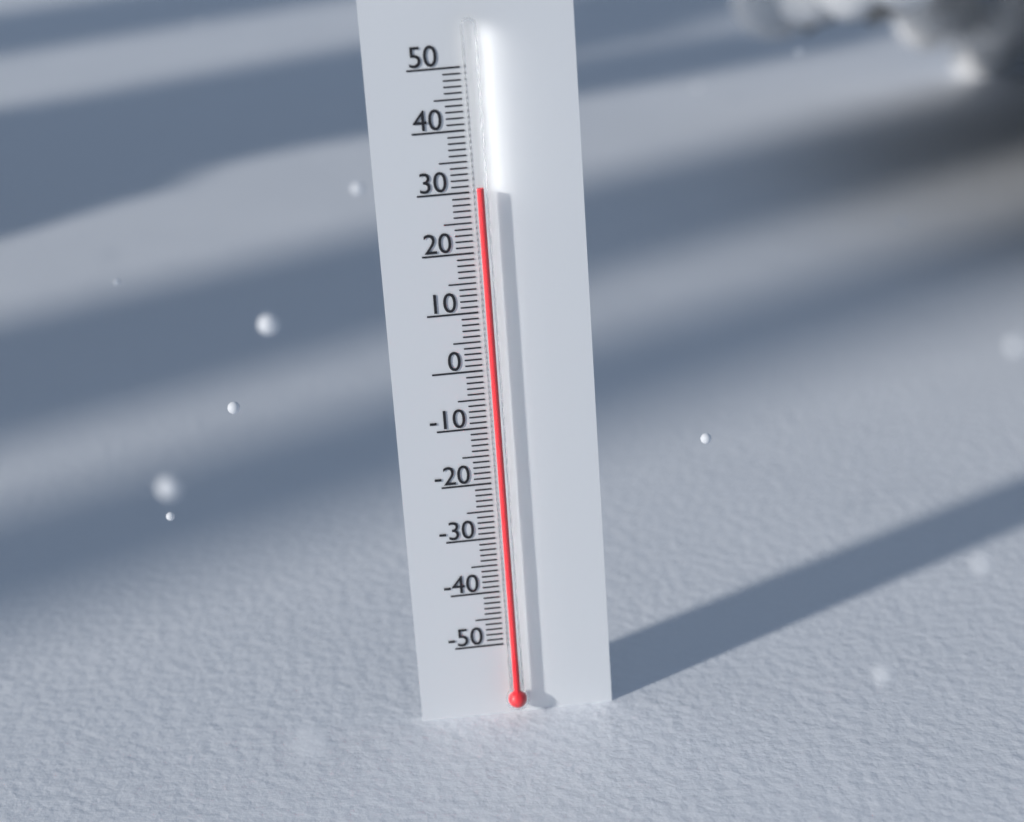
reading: 31 (no unit)
